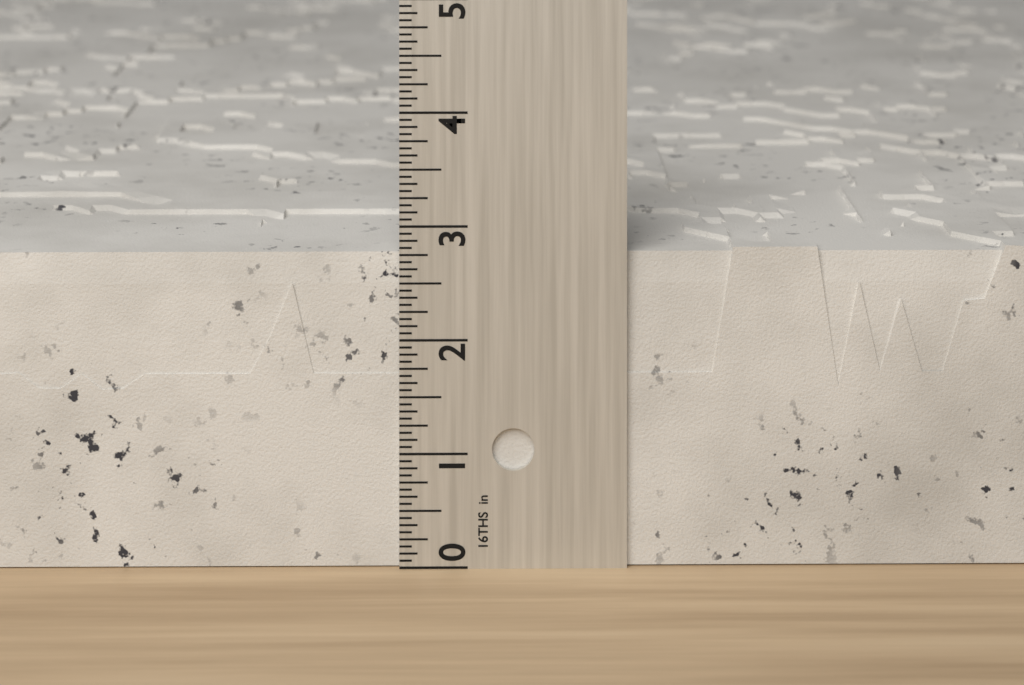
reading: 2.8125 in
